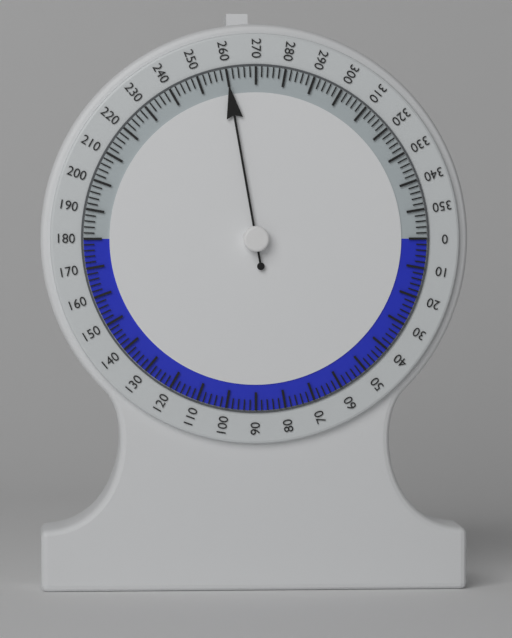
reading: 260 (no unit)
